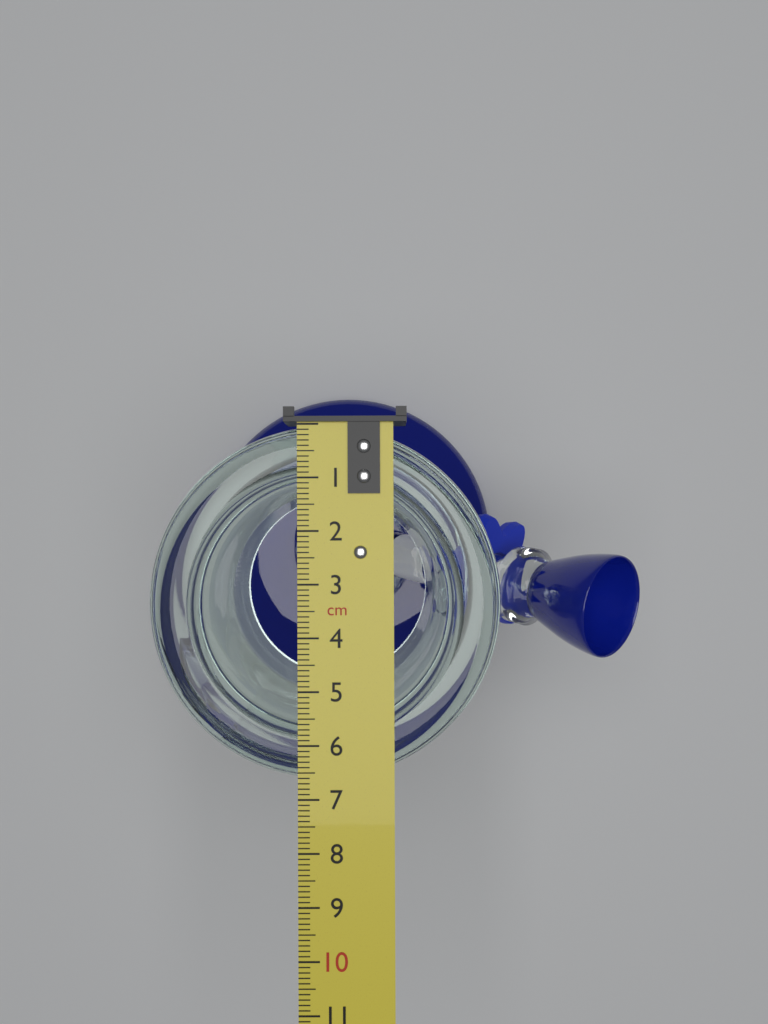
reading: 6.7 cm
